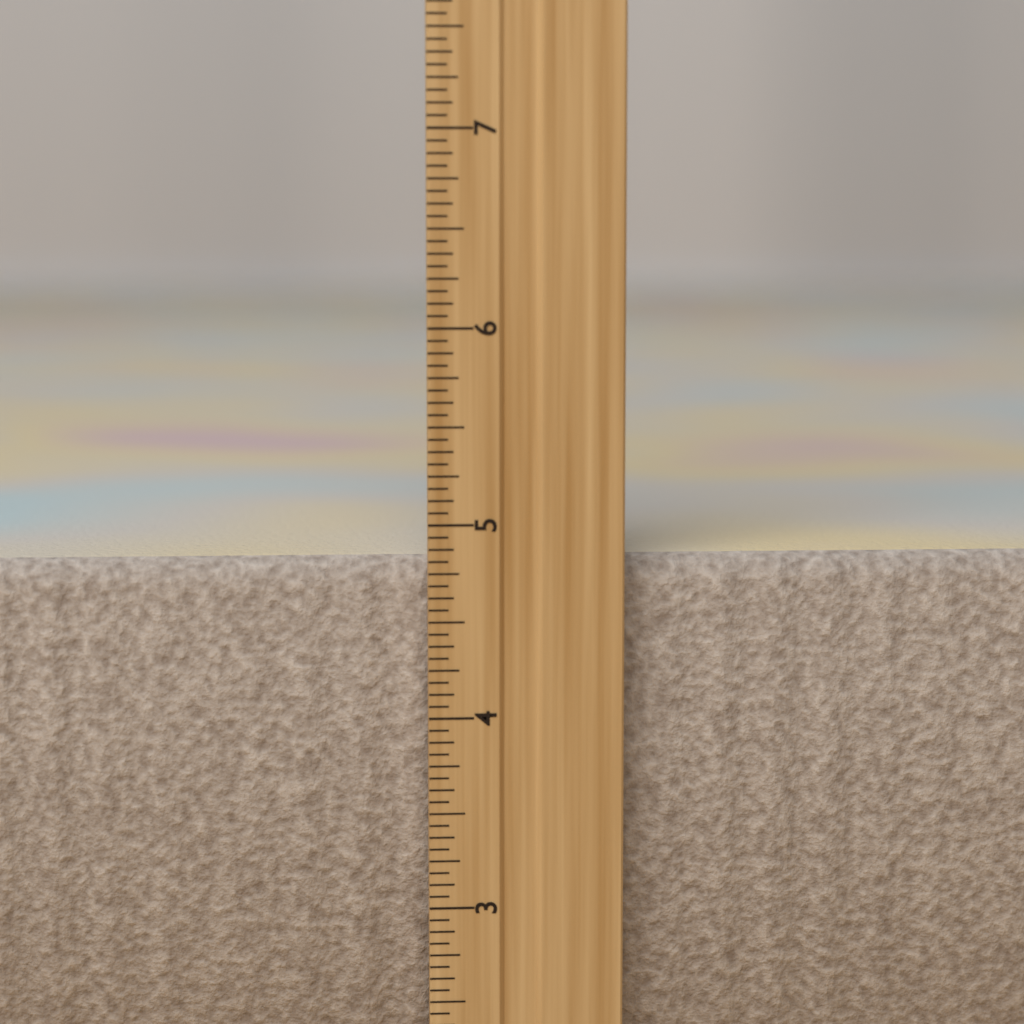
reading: 4.8125 inch
